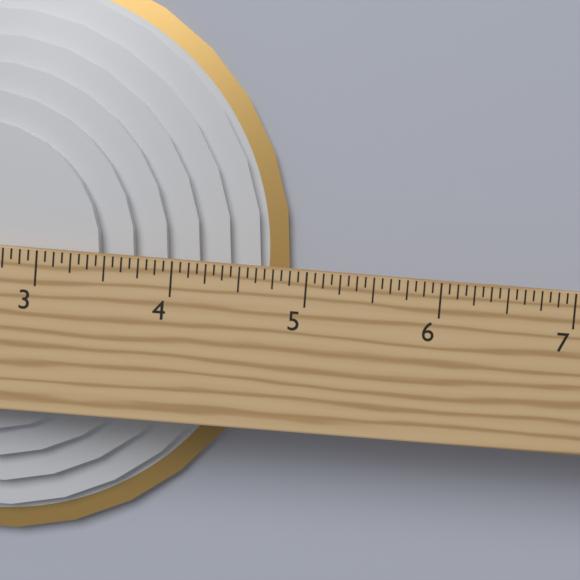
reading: 4.8750 in
